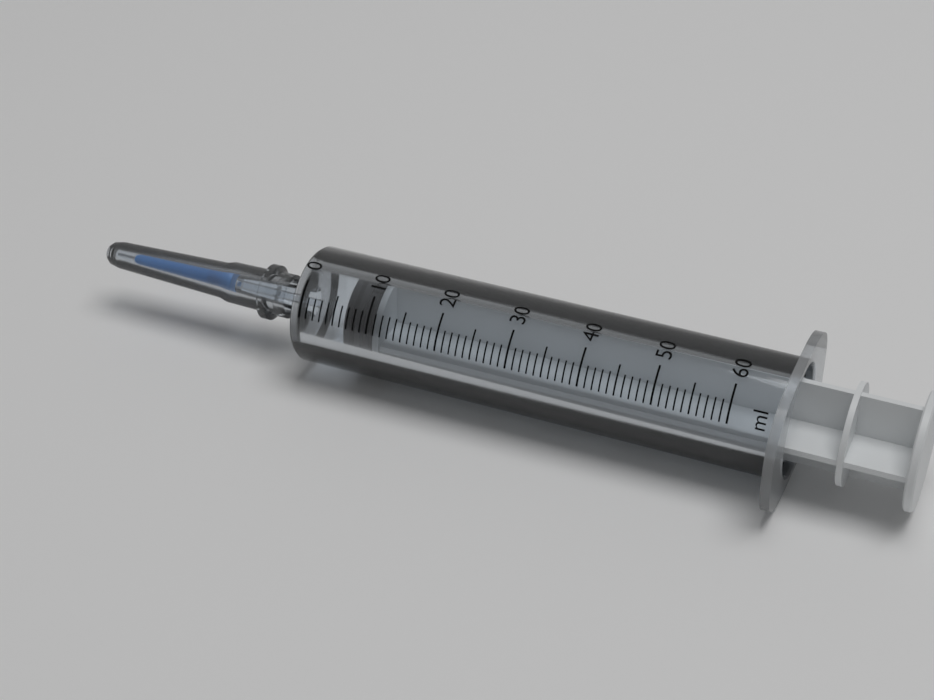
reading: 6 ml
